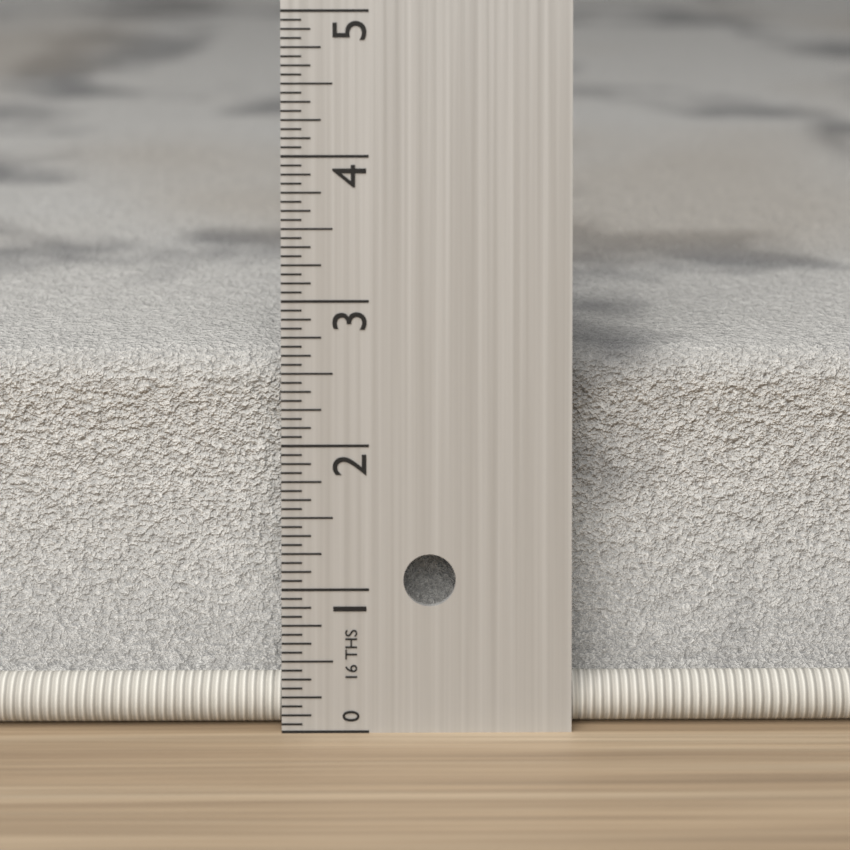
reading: 2.5625 in
